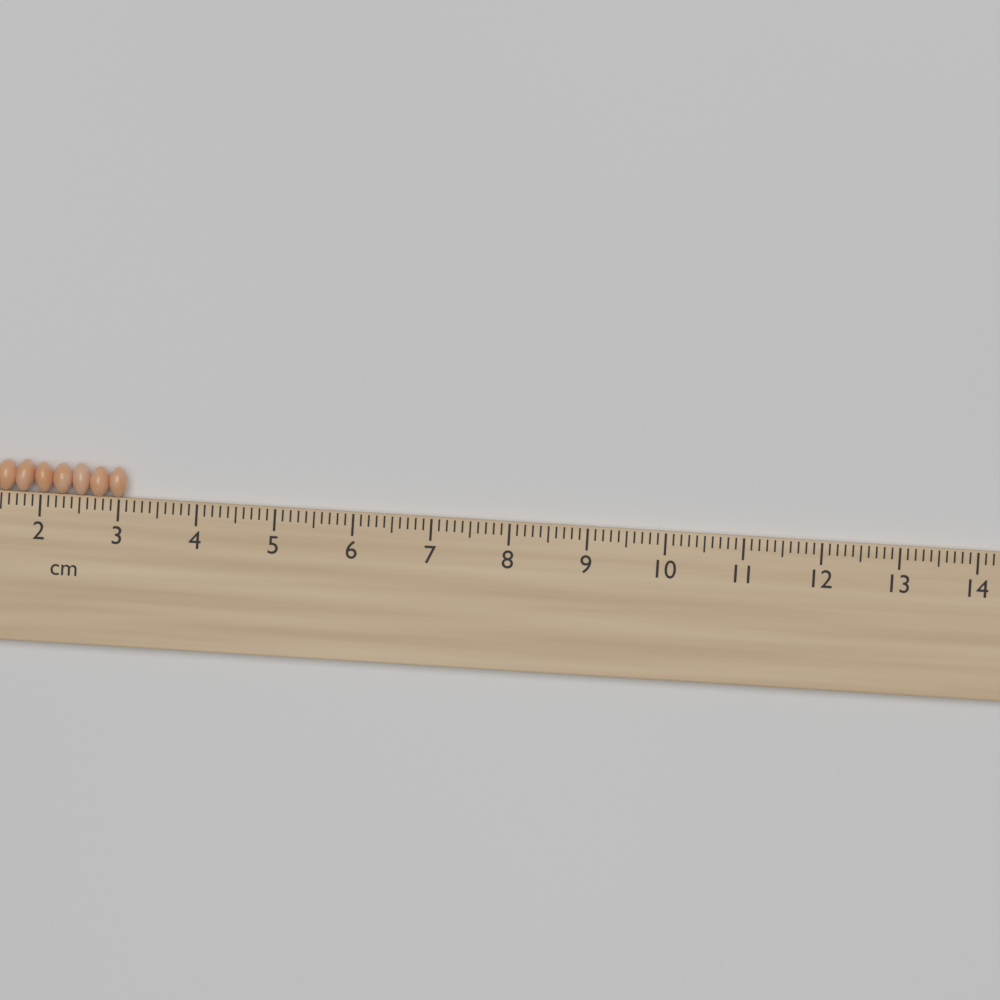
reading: 3.1 cm
